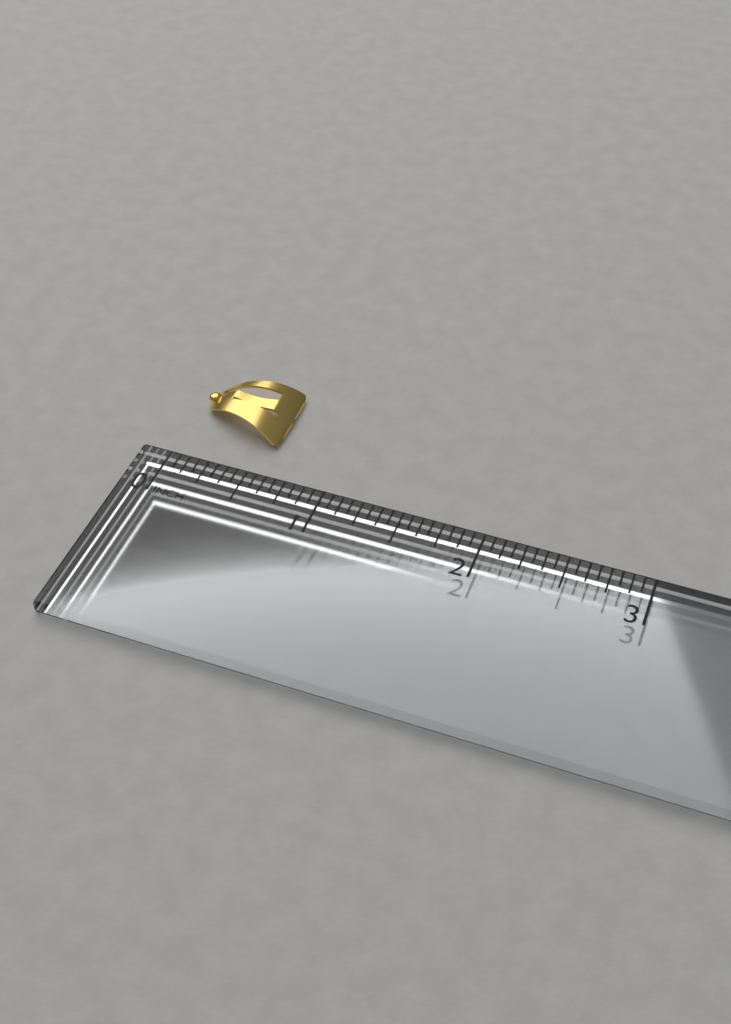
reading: 0.5625 in
